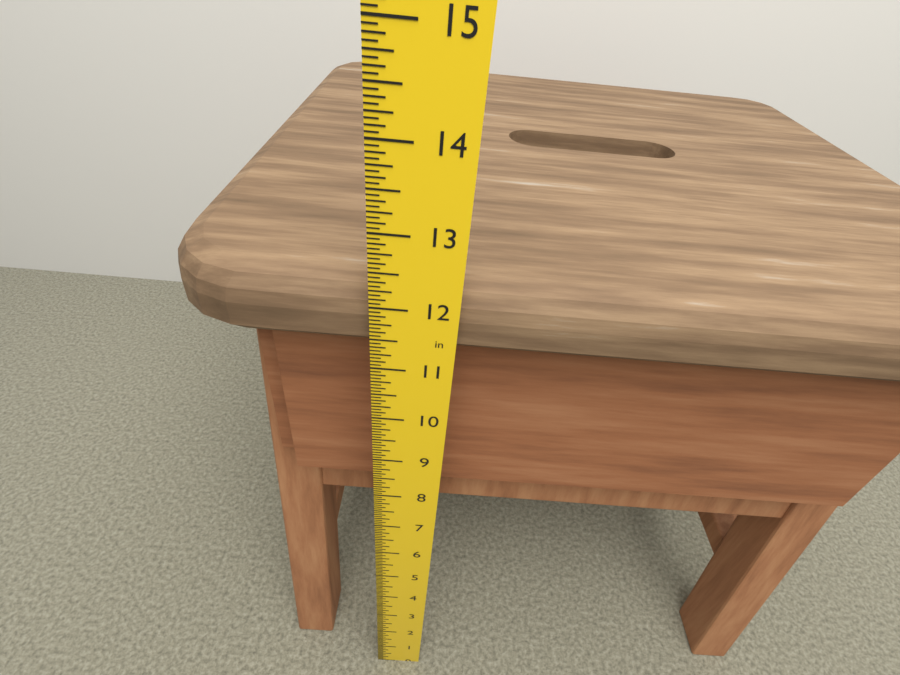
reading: 12.2500 in
